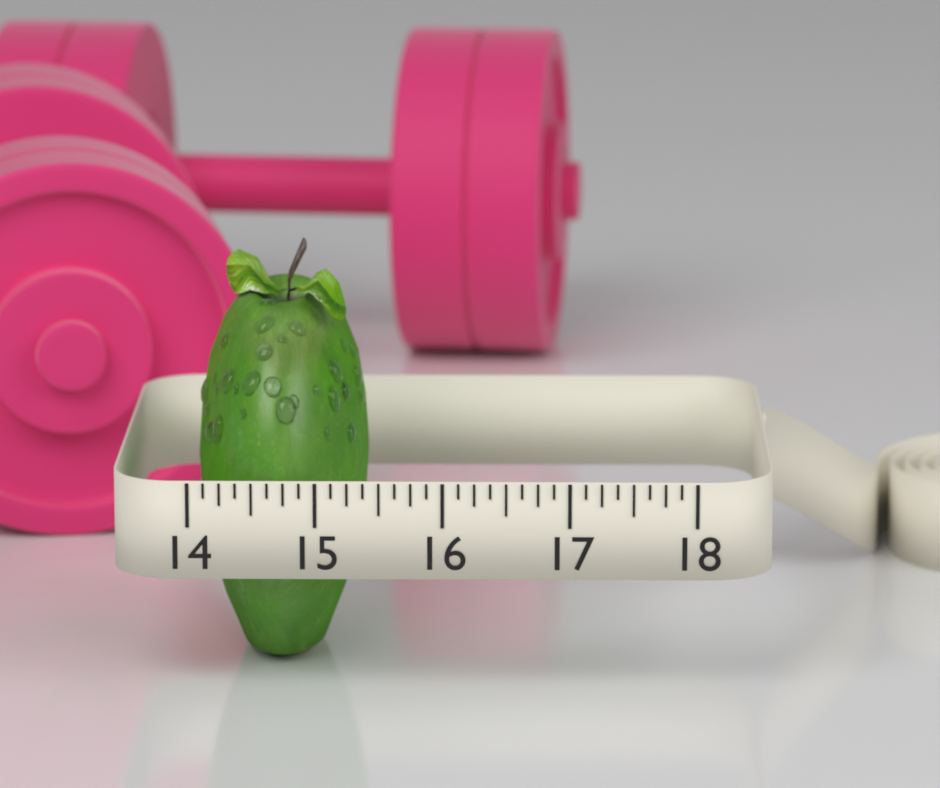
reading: 15.375 (no unit)
